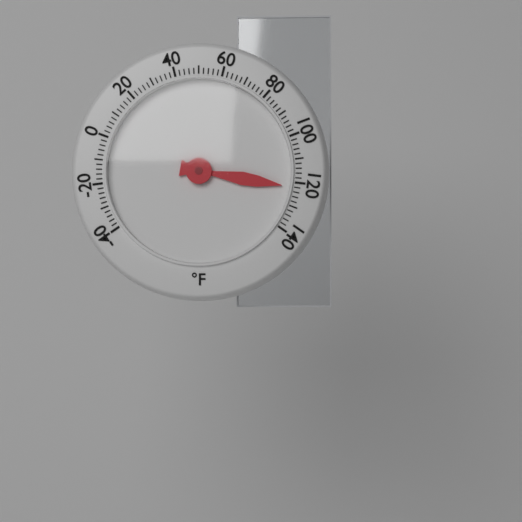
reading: 122 °F
